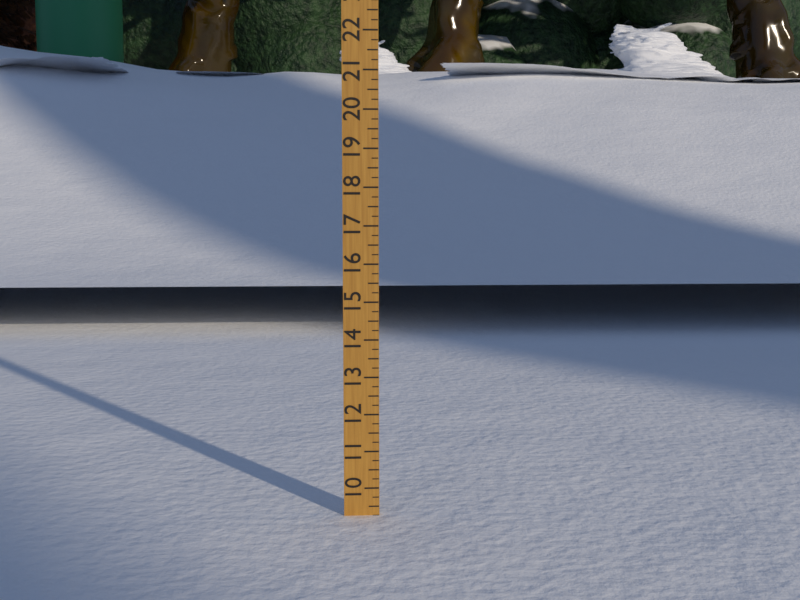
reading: 9.25 (no unit)
